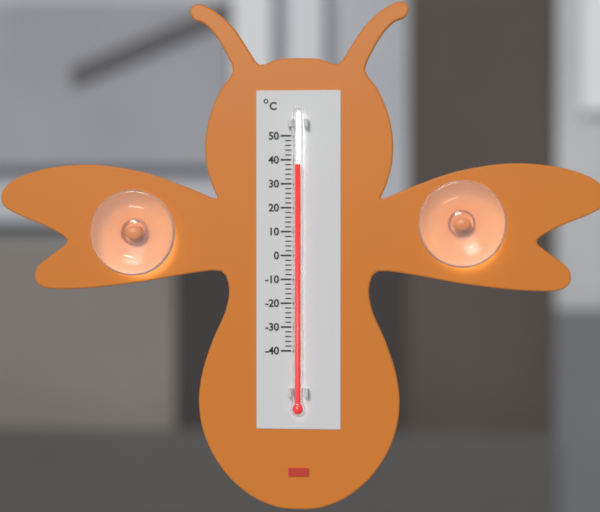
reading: 38 °C
